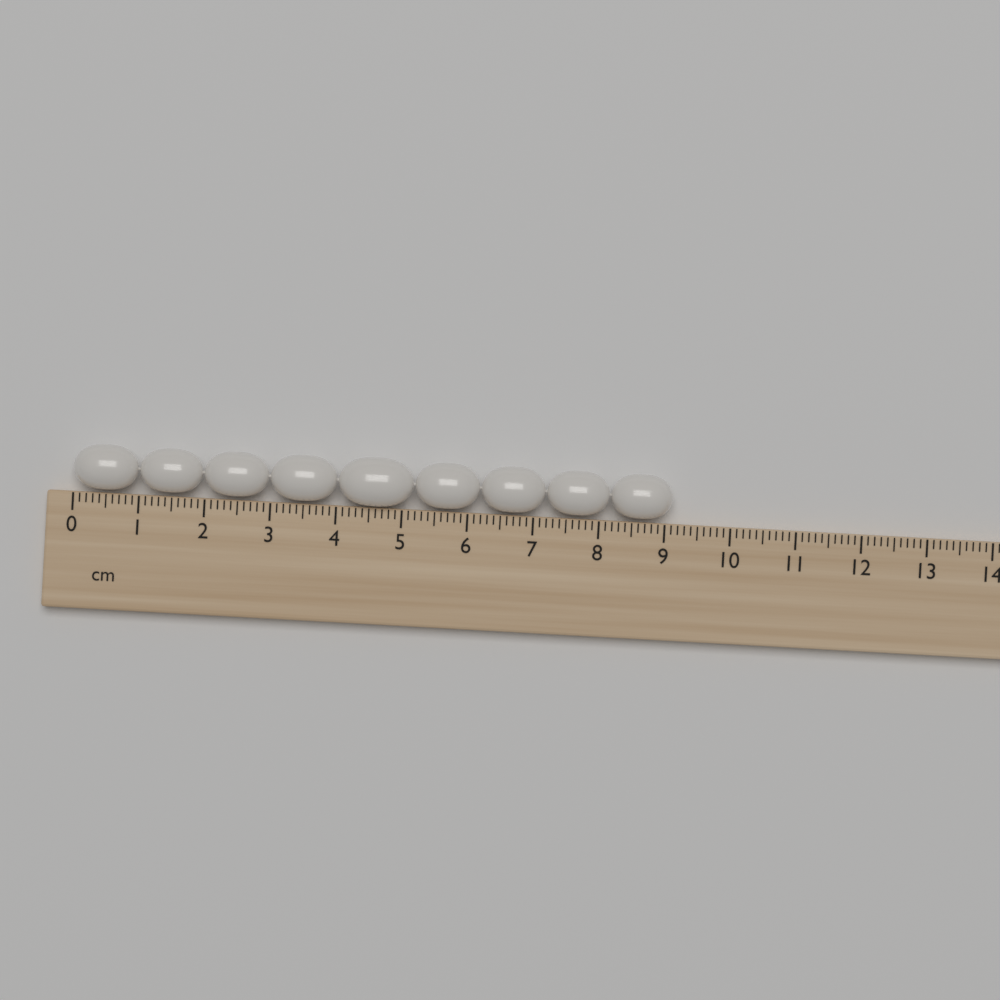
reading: 9.1 cm
